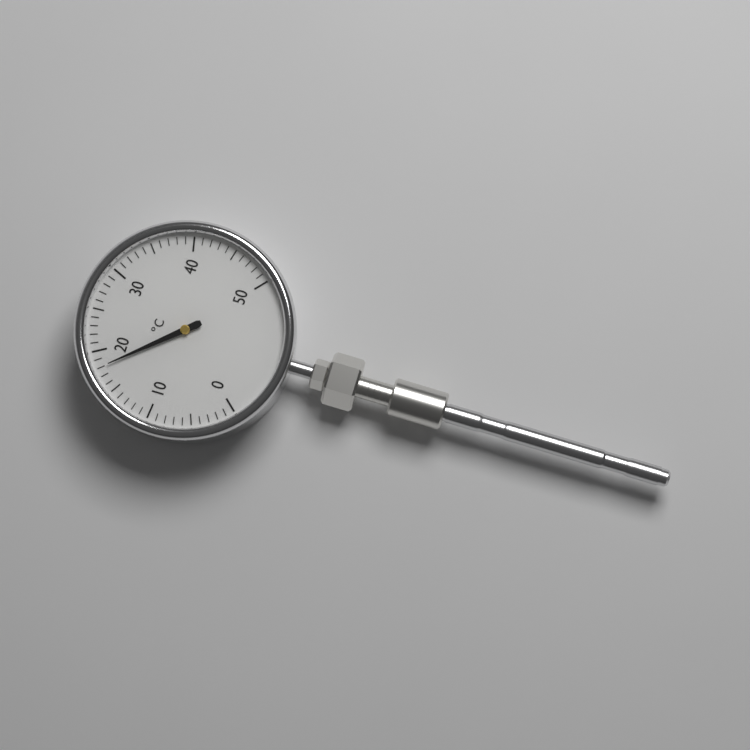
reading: 18 °C
